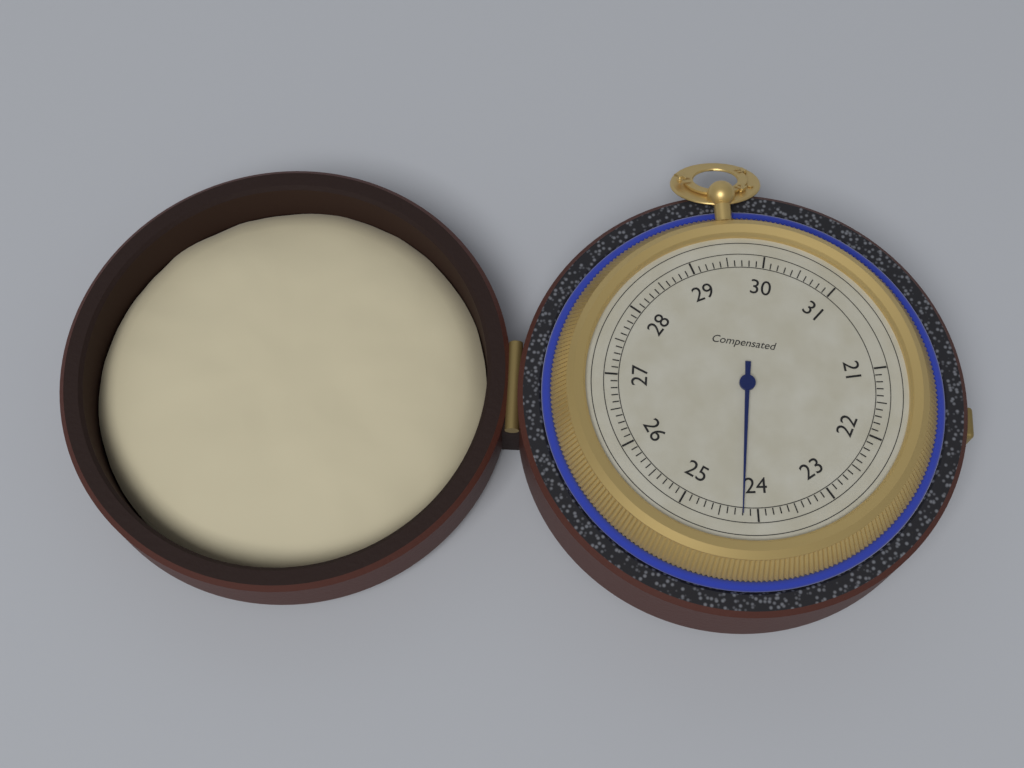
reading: 24.2 (no unit)
